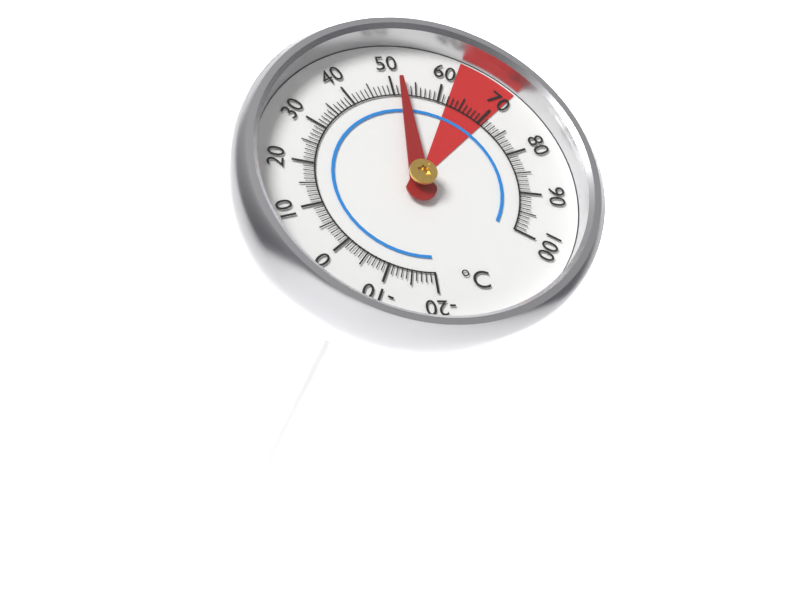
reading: 52 °C
